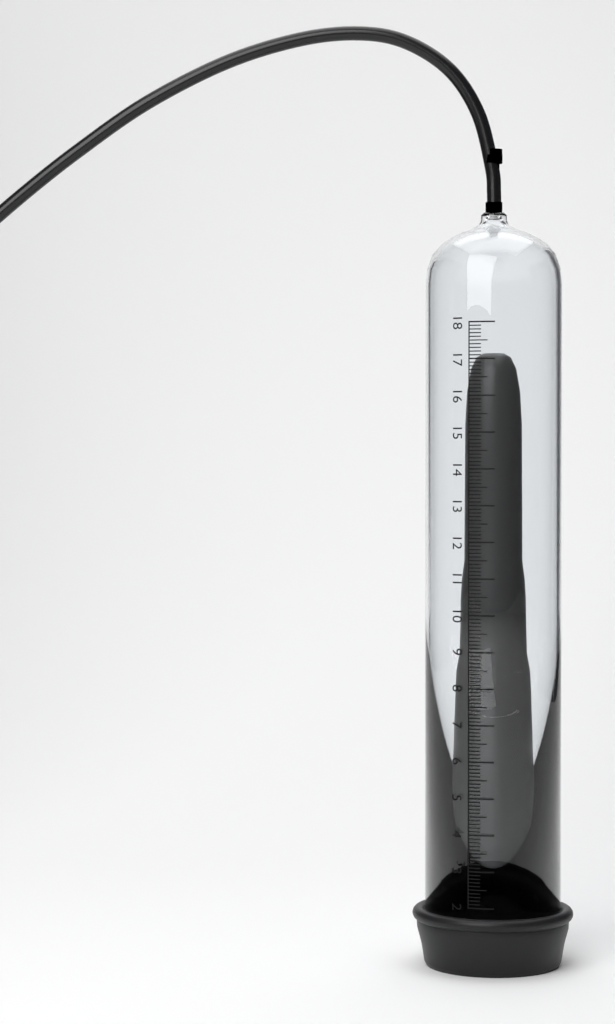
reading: 17.2 (no unit)
